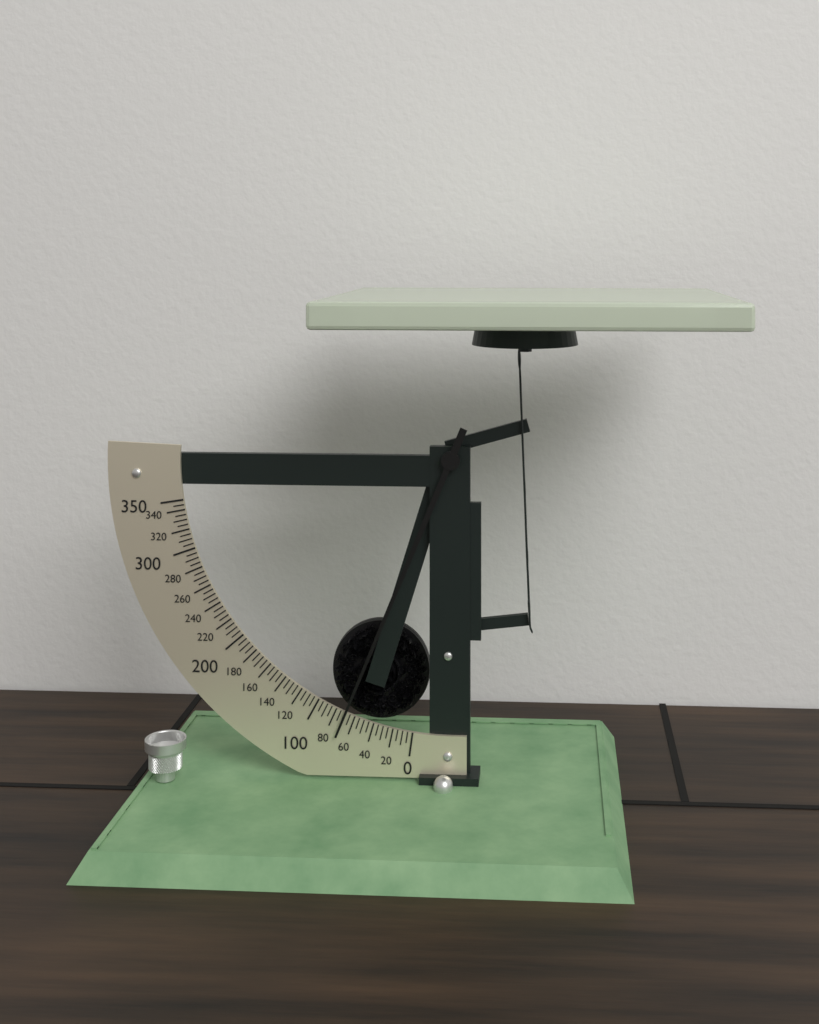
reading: 70 (no unit)
